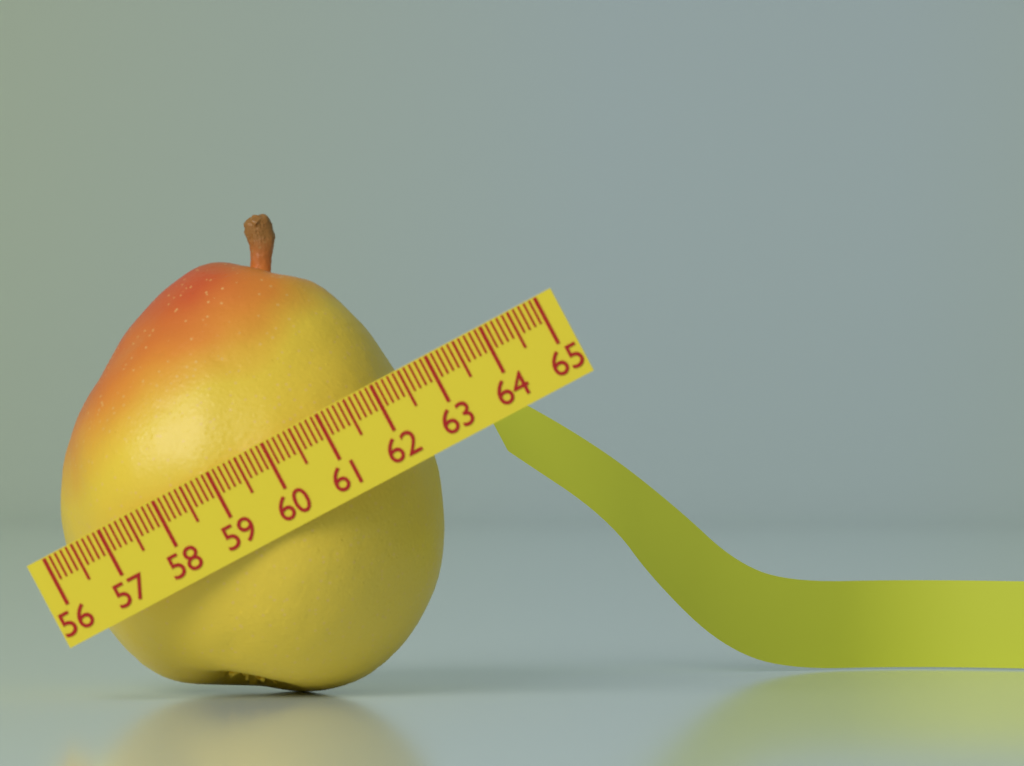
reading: 62.2 (no unit)
